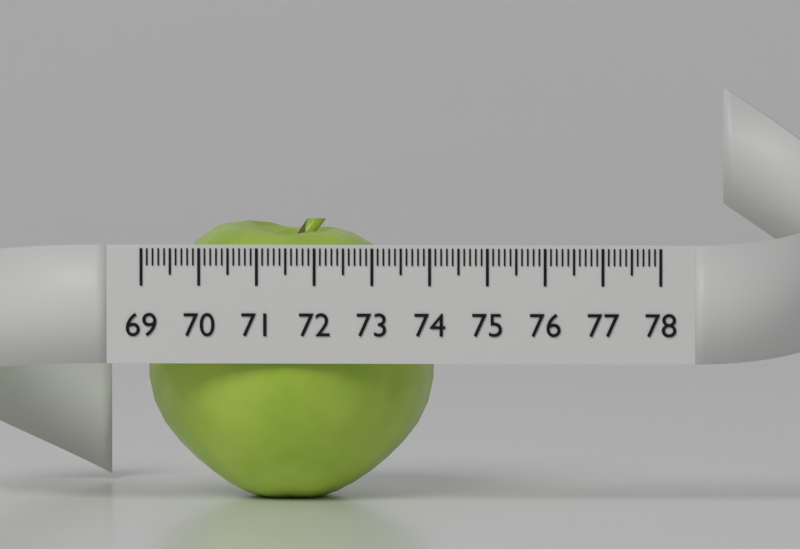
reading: 74.0 (no unit)
